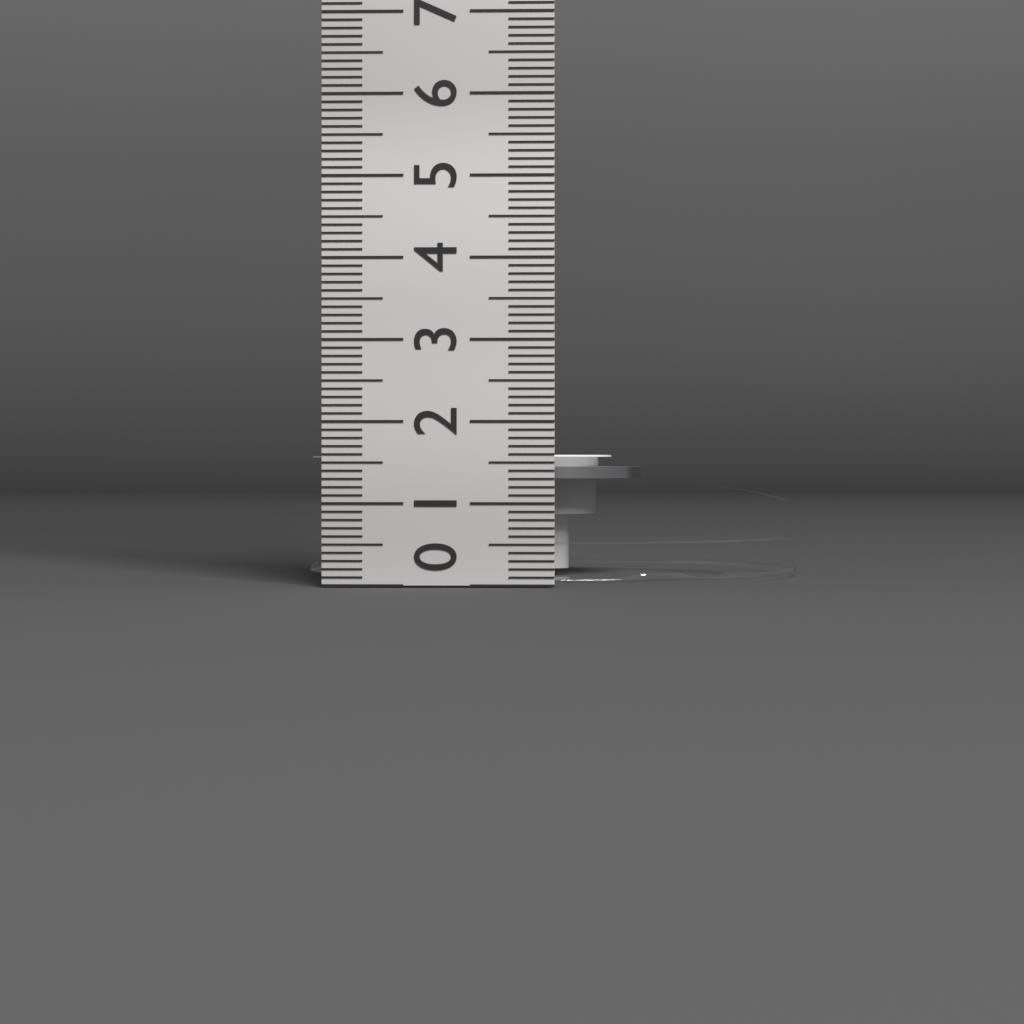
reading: 1.6 cm
